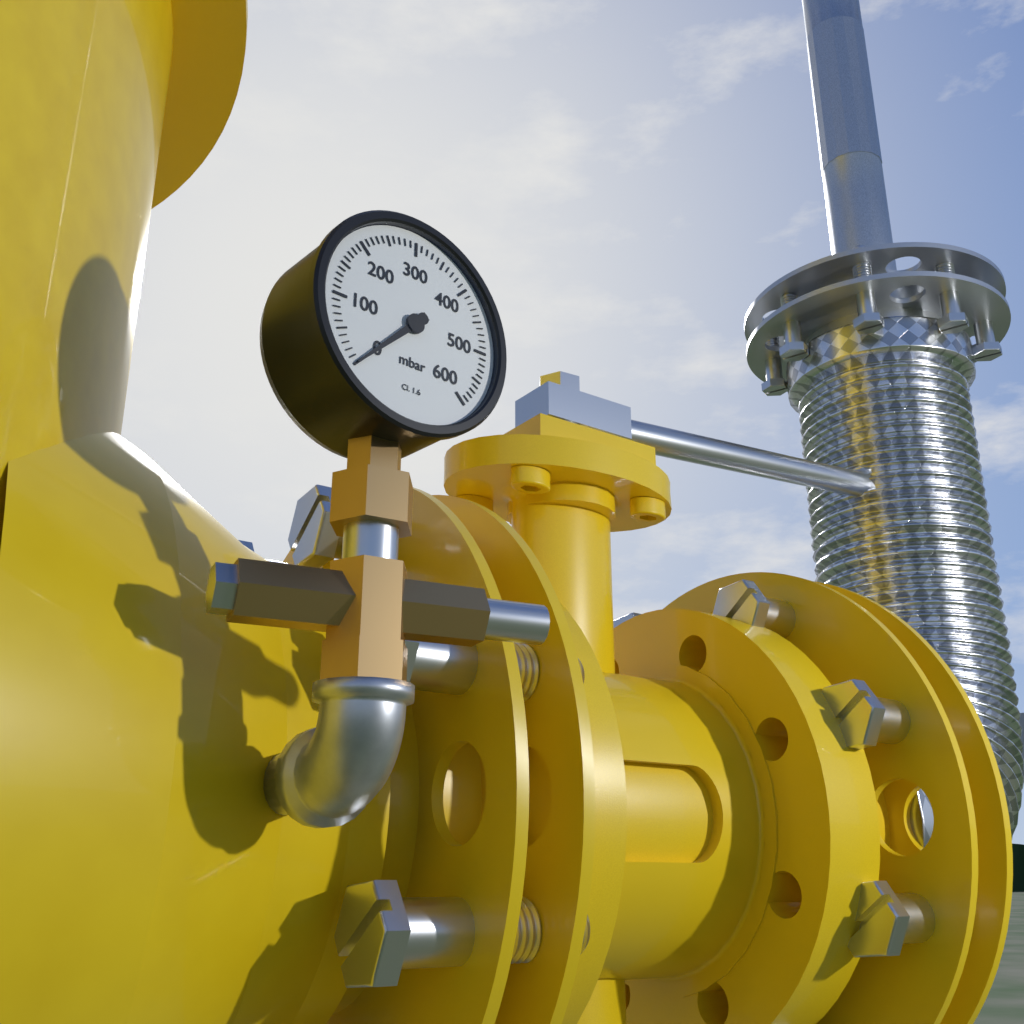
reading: 0 mbar
